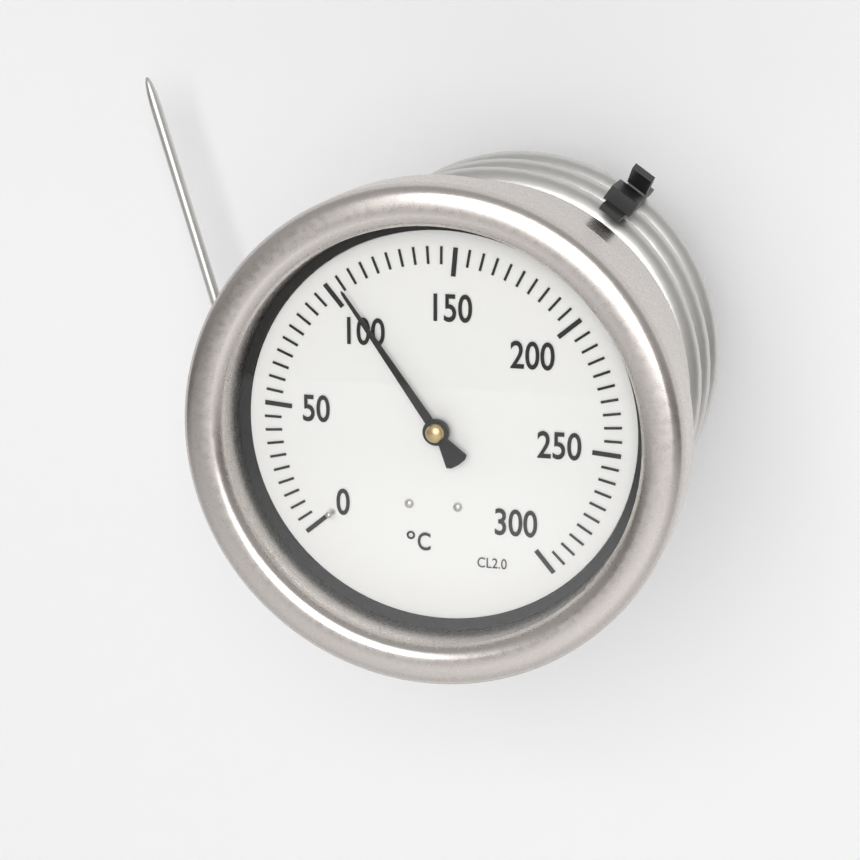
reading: 105 °C
